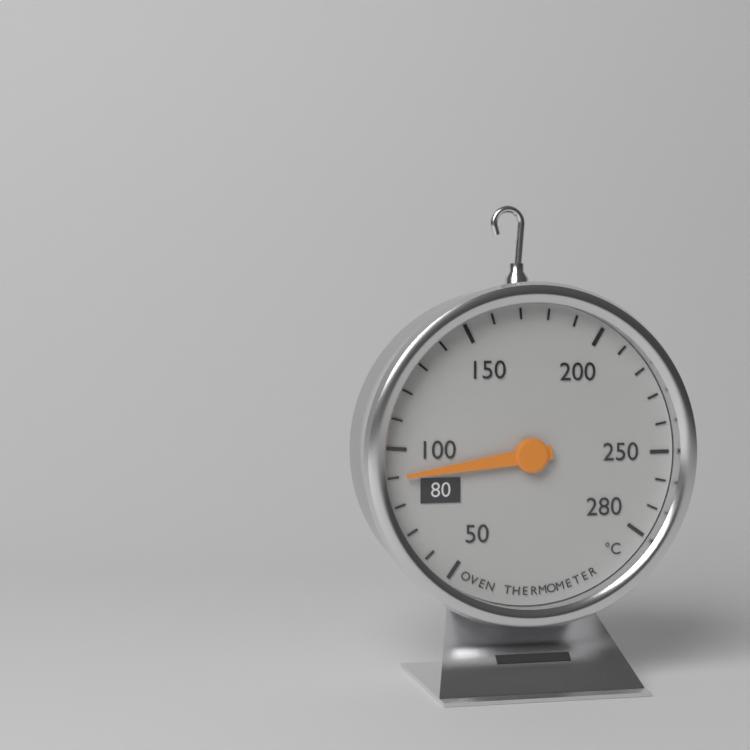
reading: 90 °C
